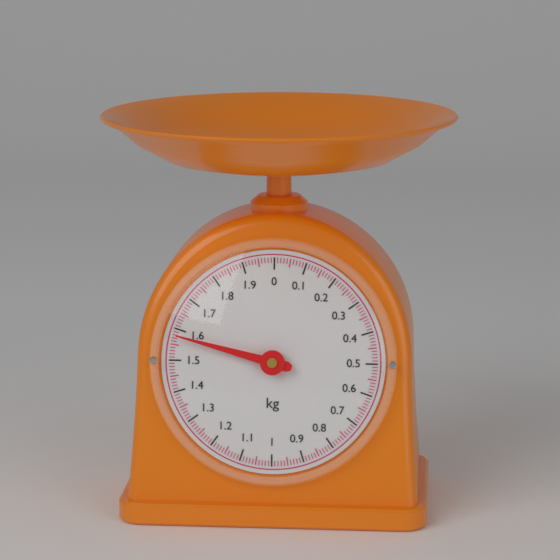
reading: 1.58 kg
